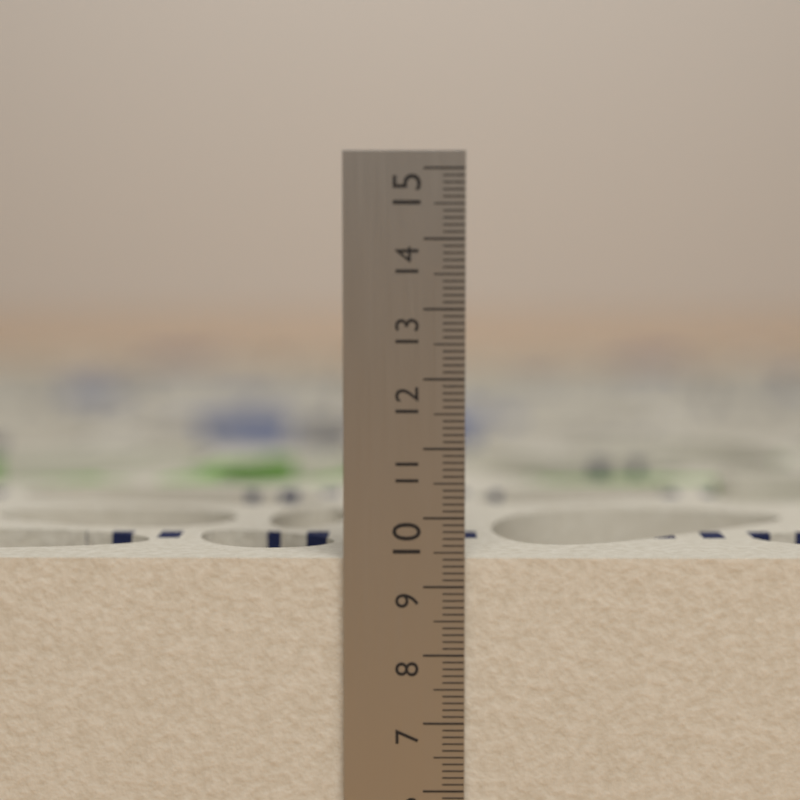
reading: 9.4 cm
